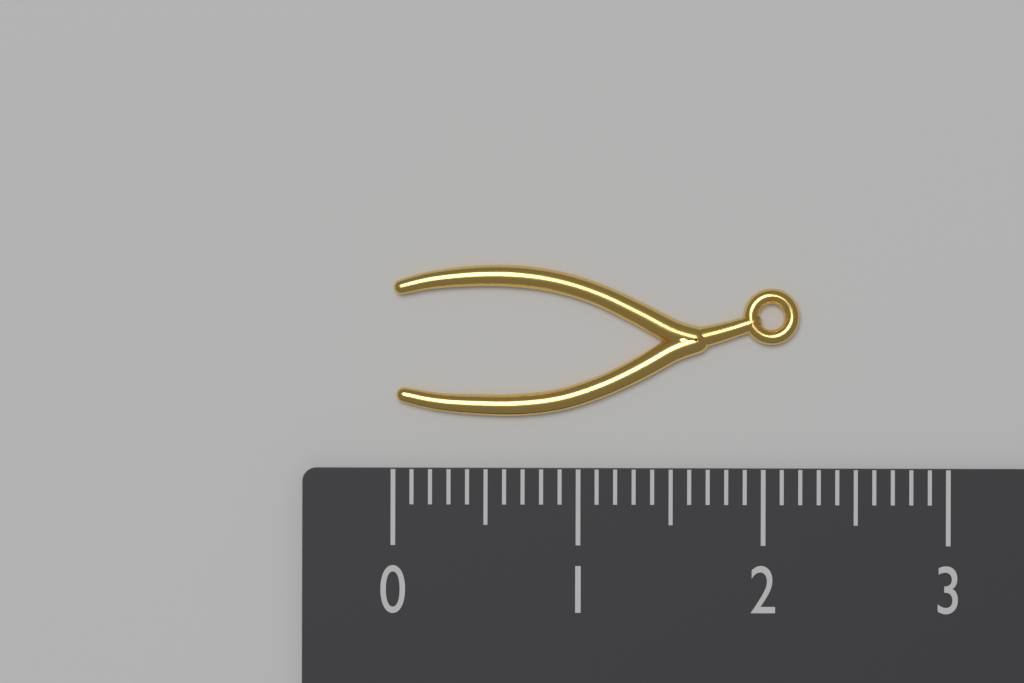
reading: 2.2 (no unit)
